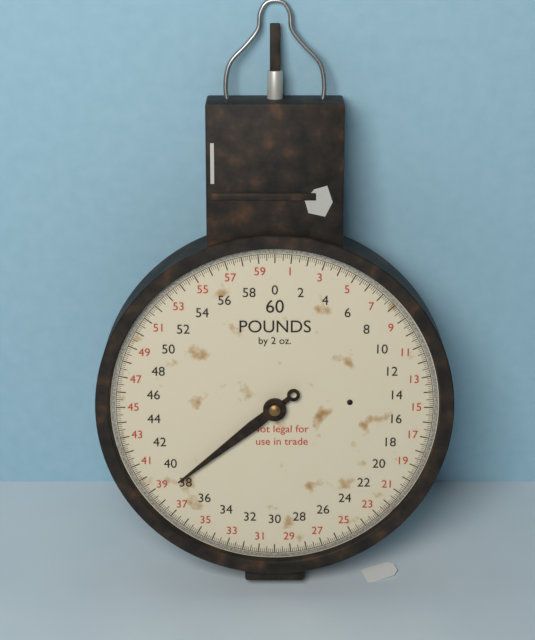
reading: 38.500 lb
